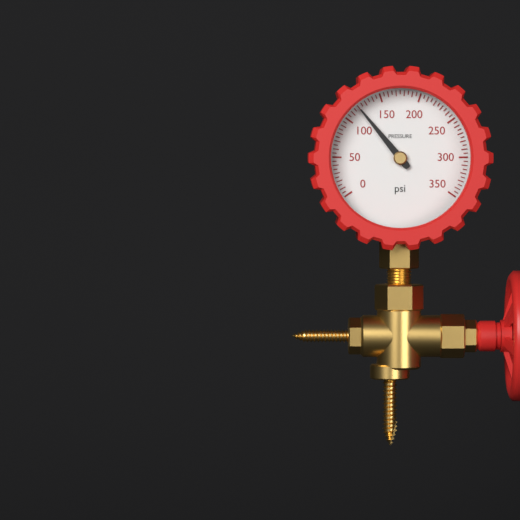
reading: 120 psi
